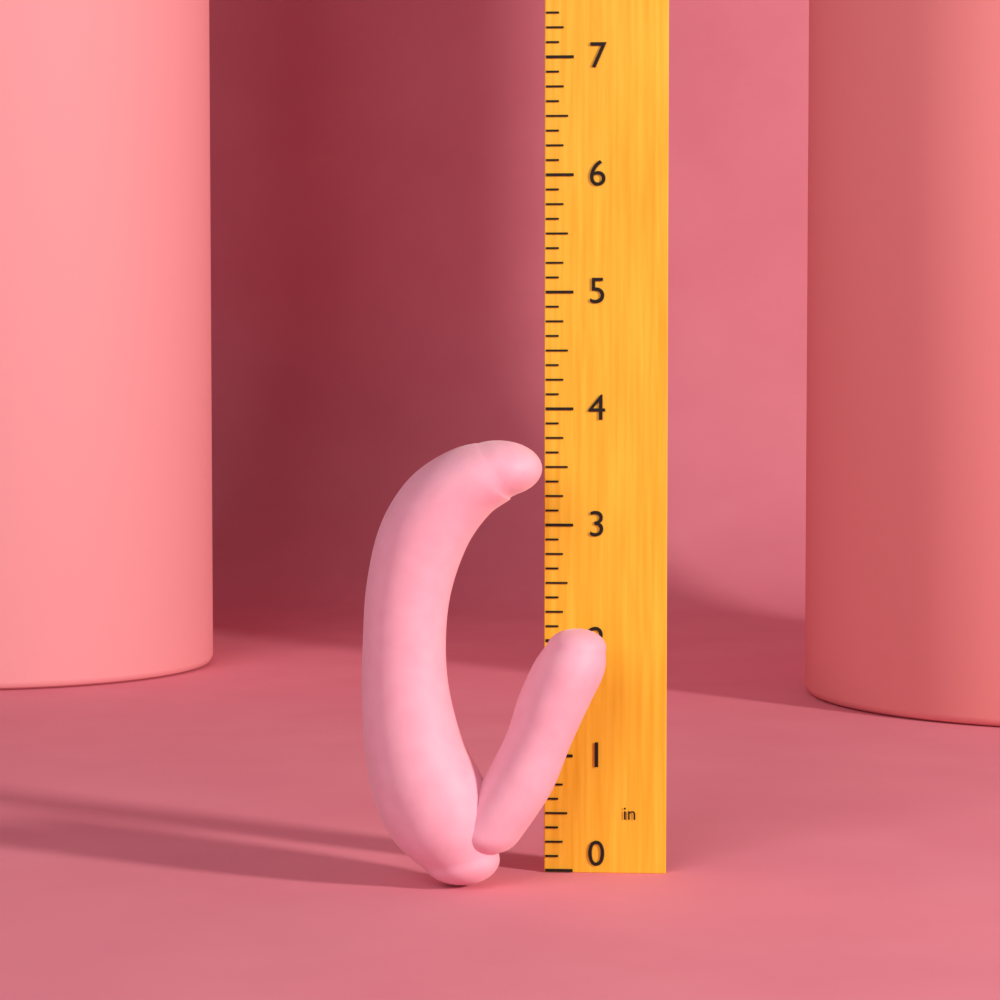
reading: 3.750 in
